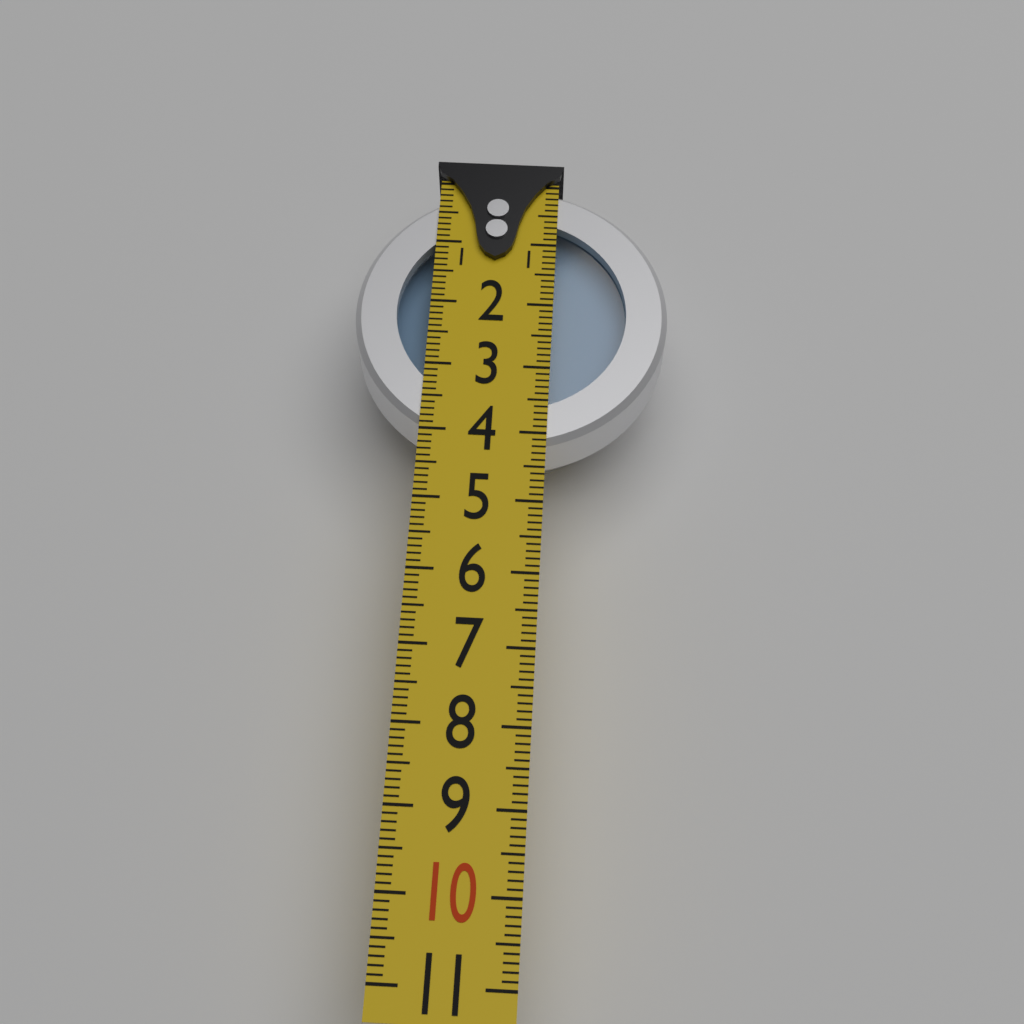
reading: 4.2 (no unit)
